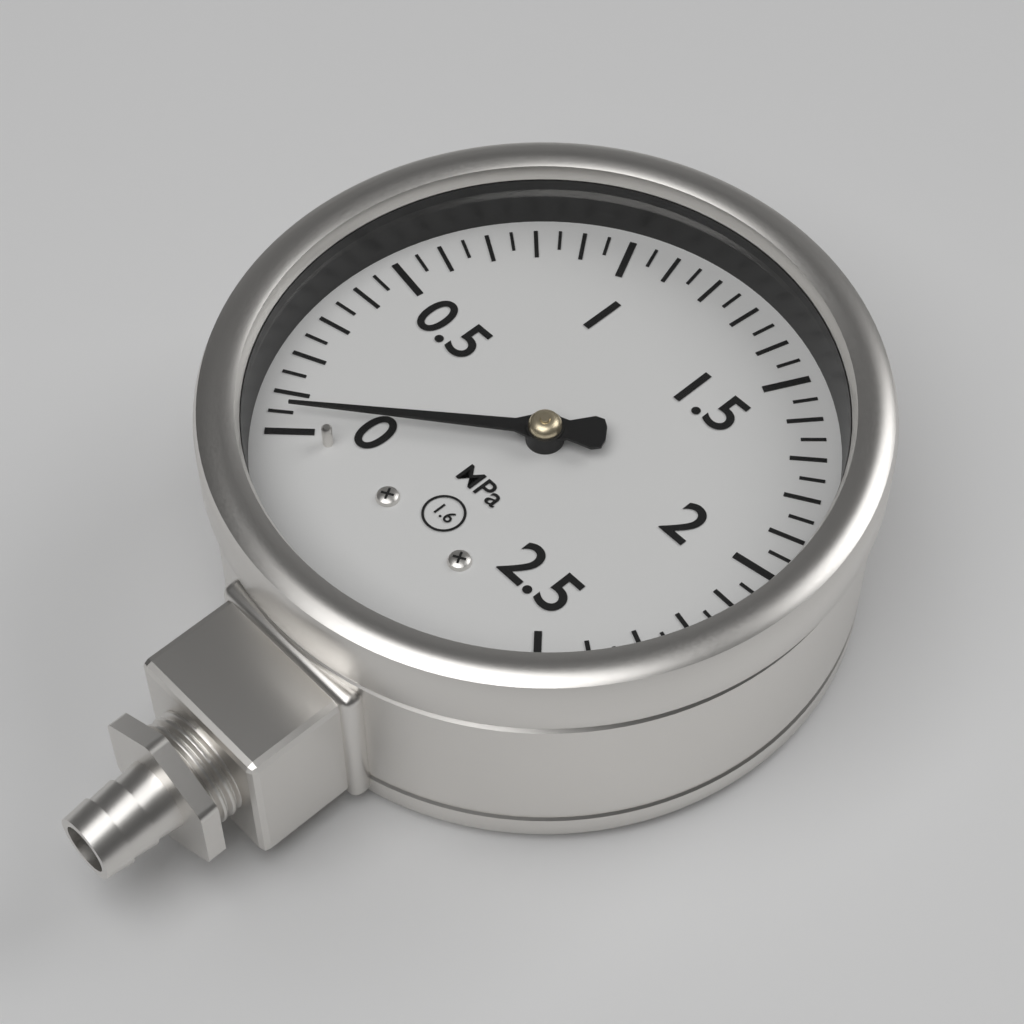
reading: 0.05 MPa
